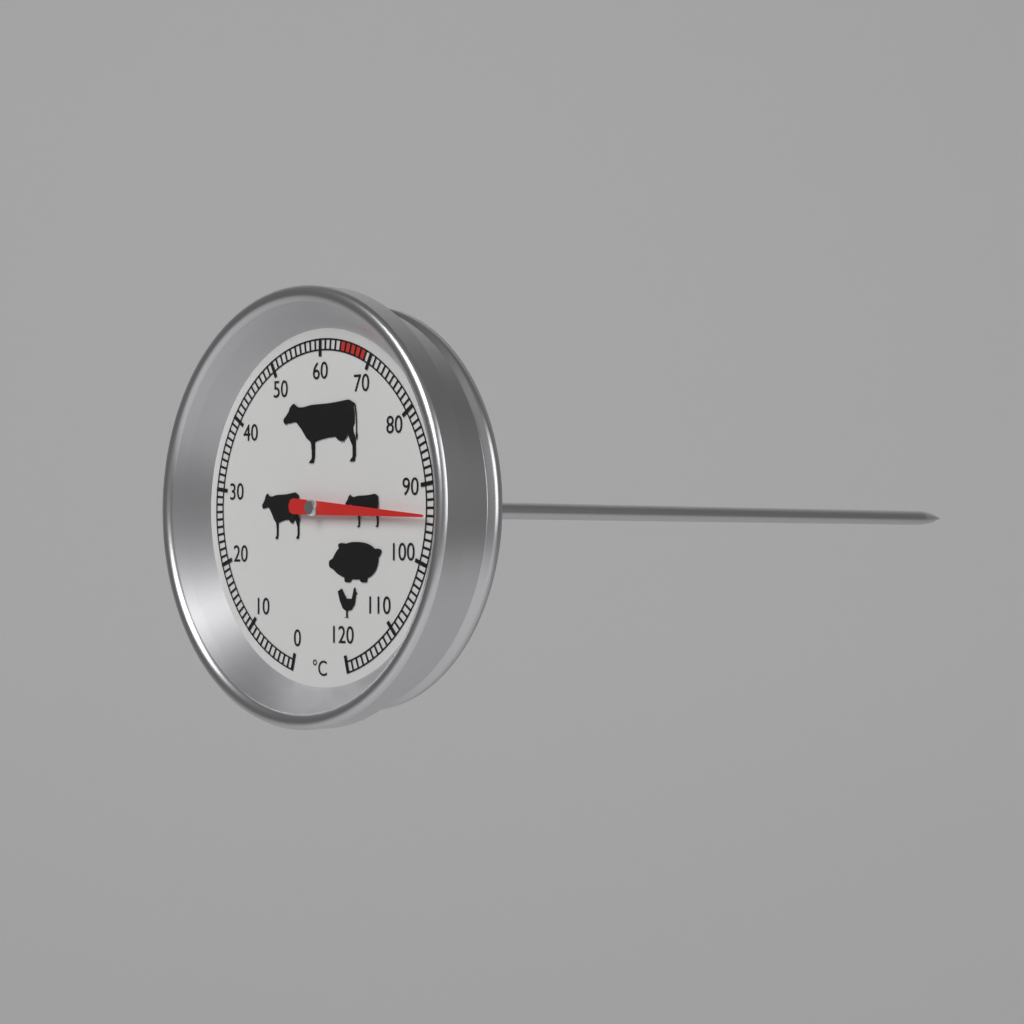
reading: 94 °C
